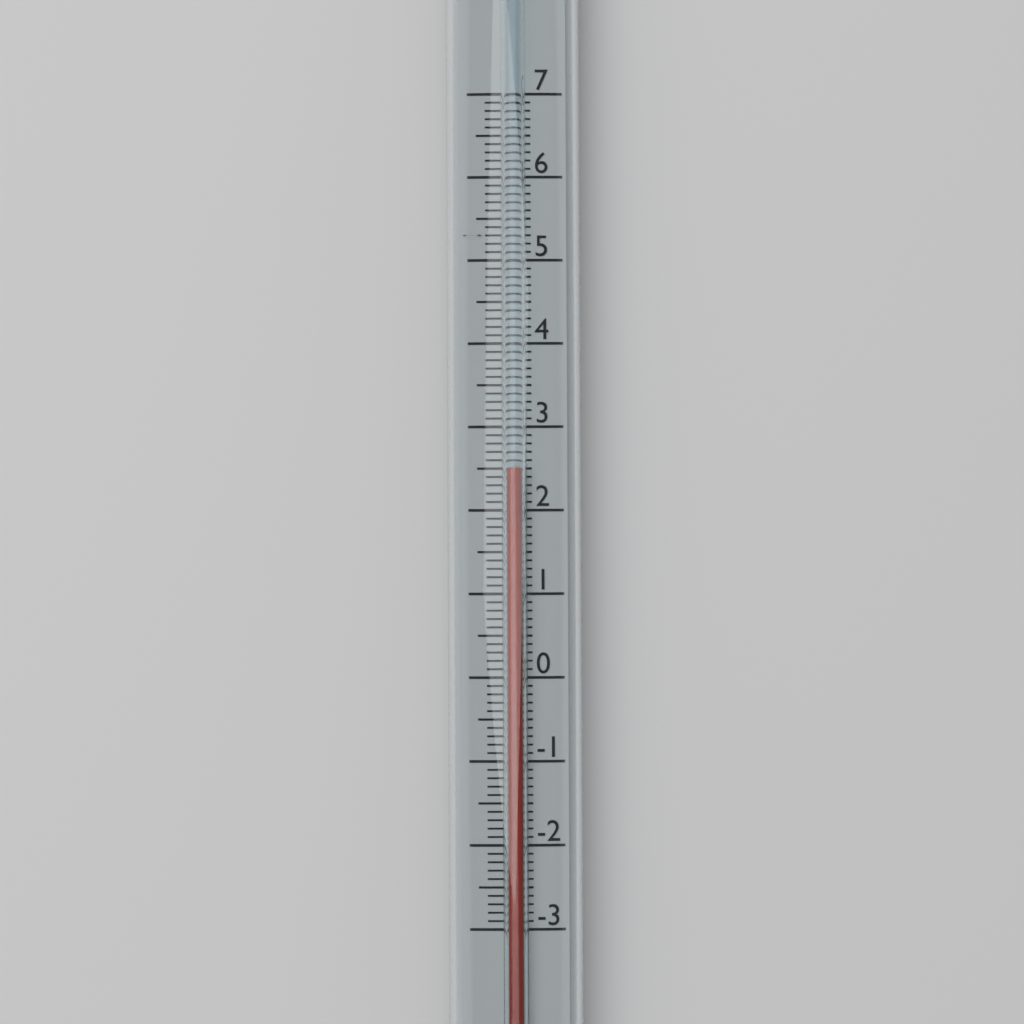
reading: 2.5 (no unit)
